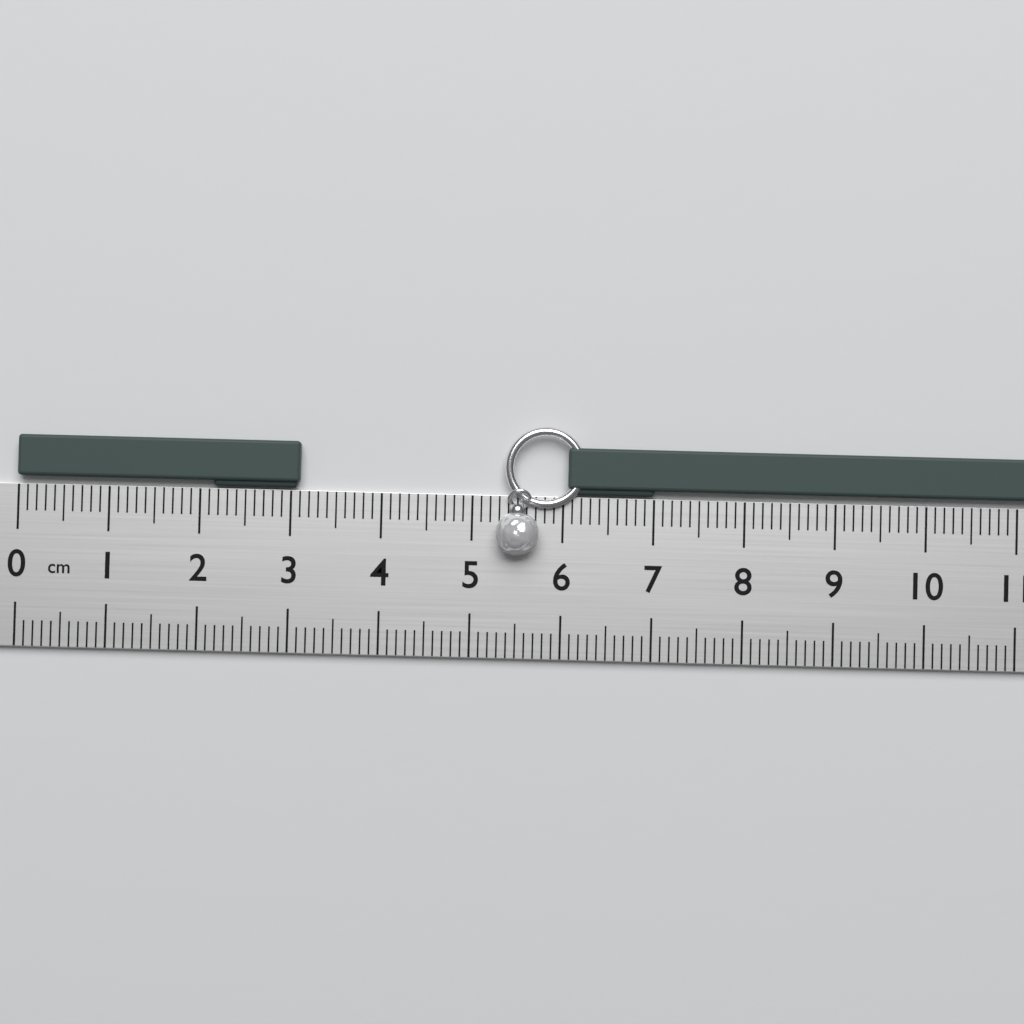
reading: 3.1 cm
